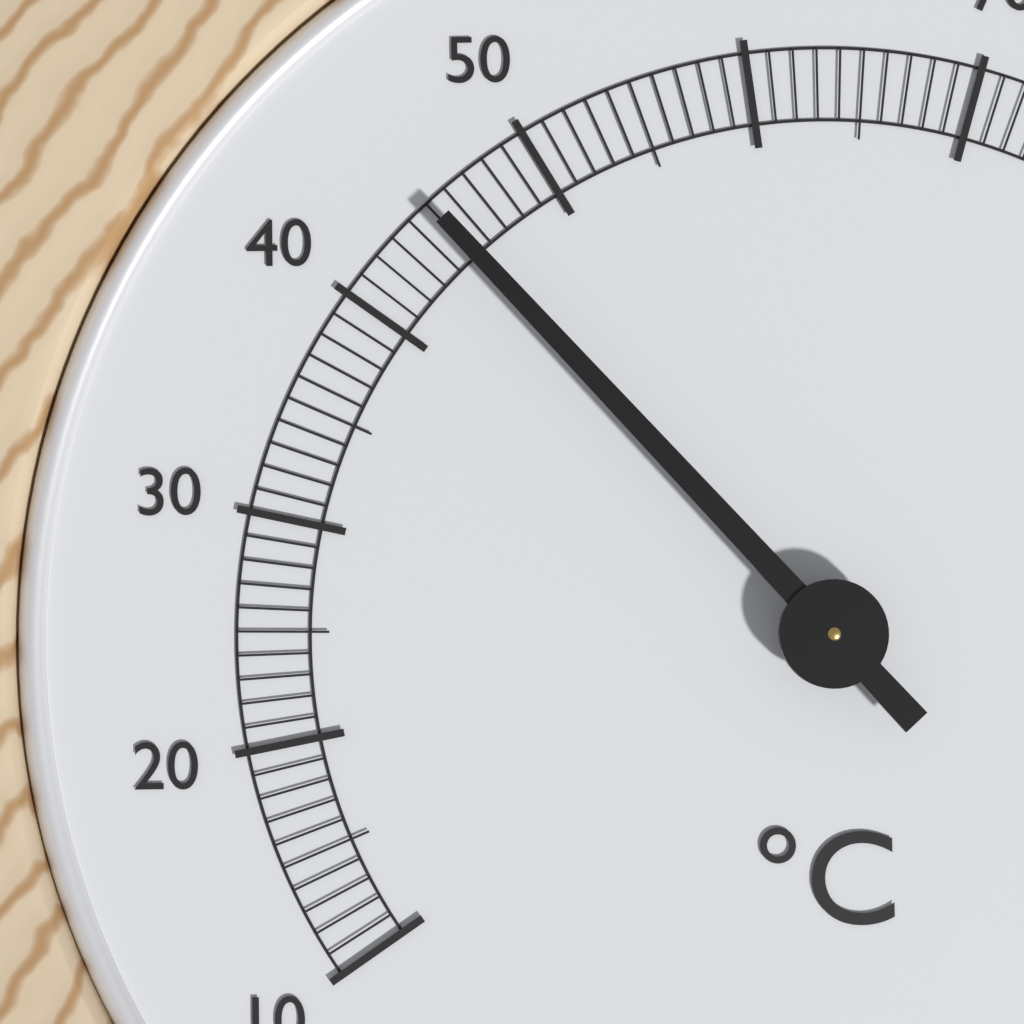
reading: 45 °C
